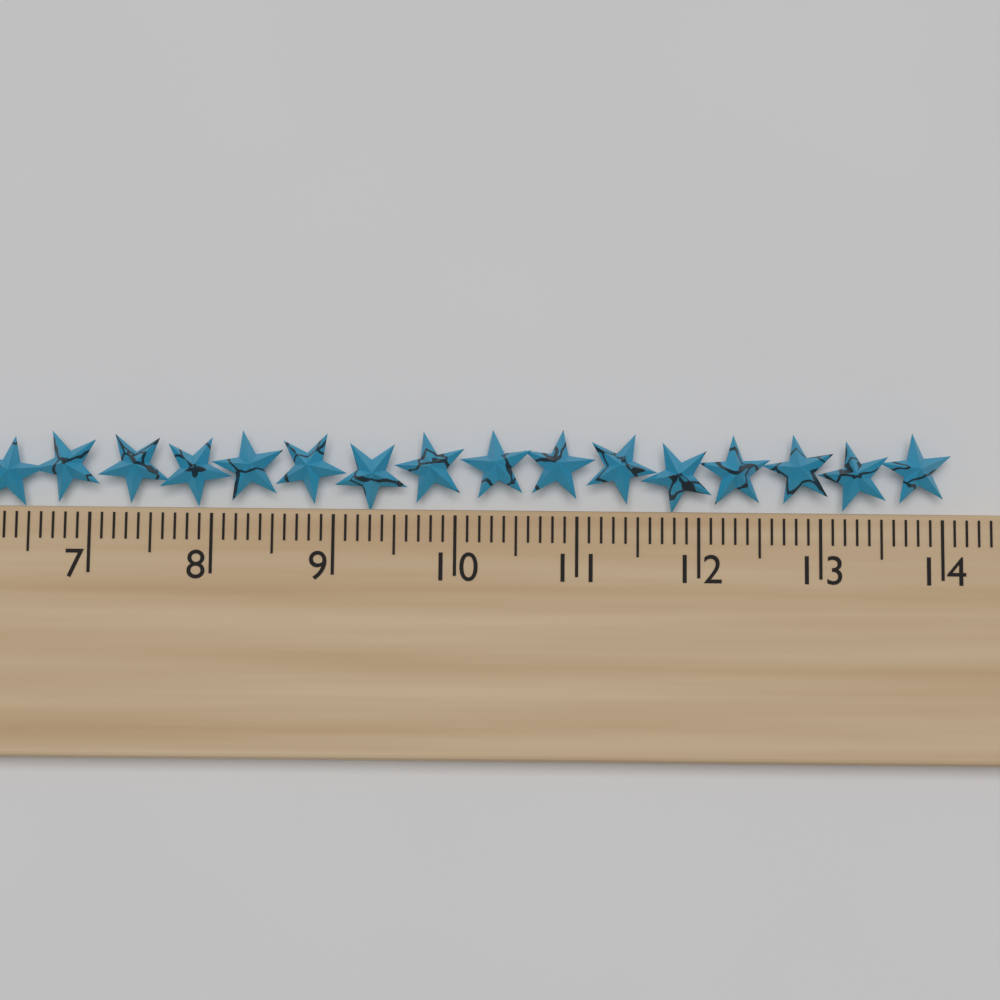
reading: 14.1 cm
